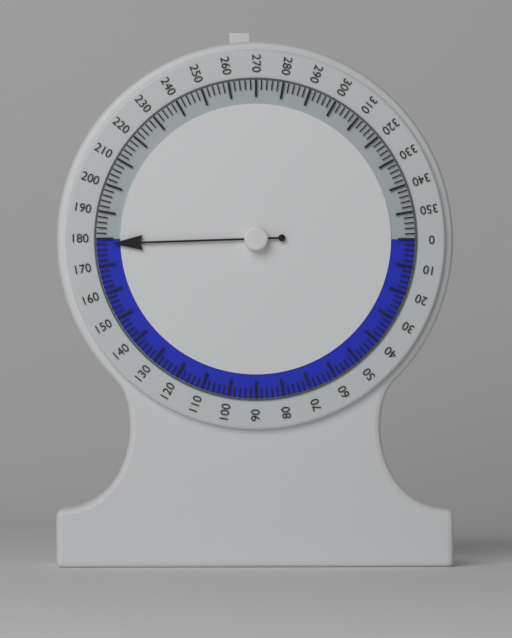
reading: 178 (no unit)
